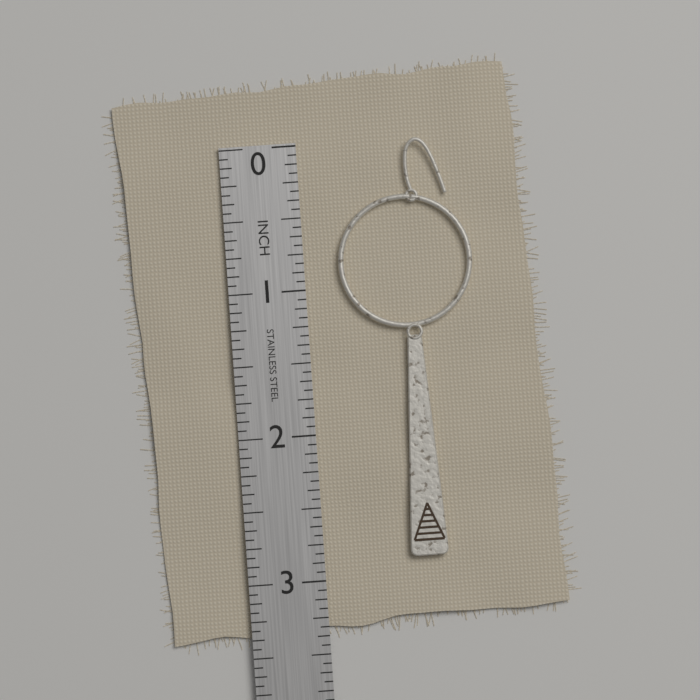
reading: 2.8750 in
